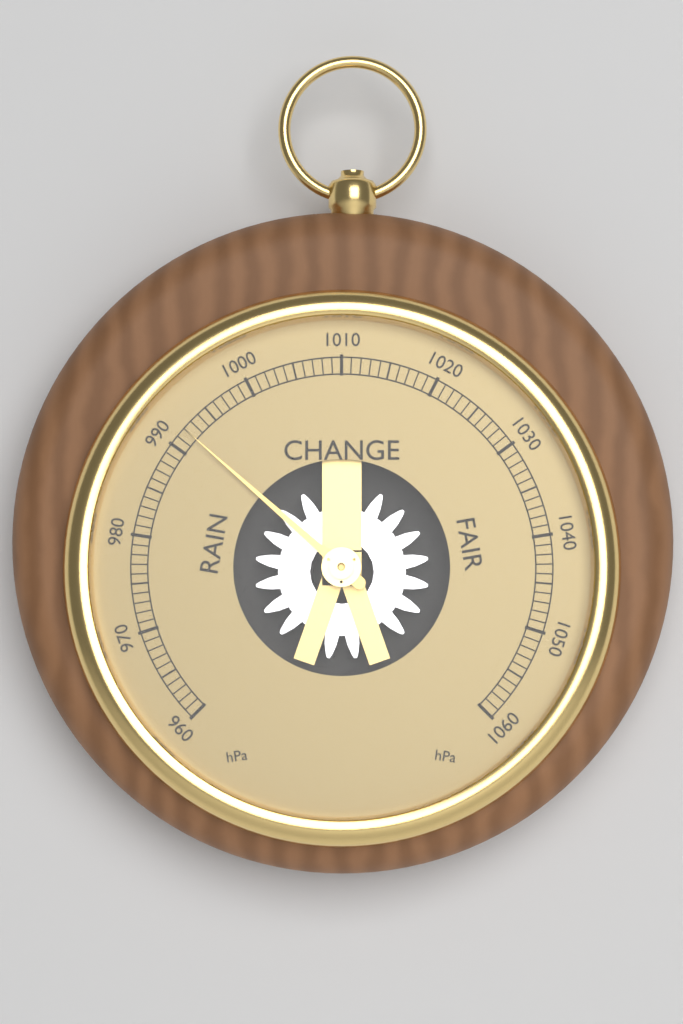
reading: 992 hPa
